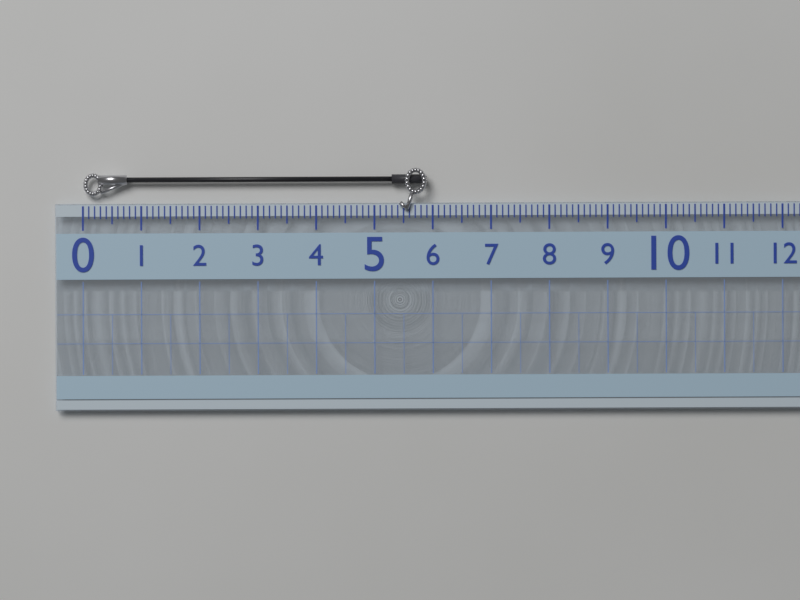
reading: 5.9 (no unit)
